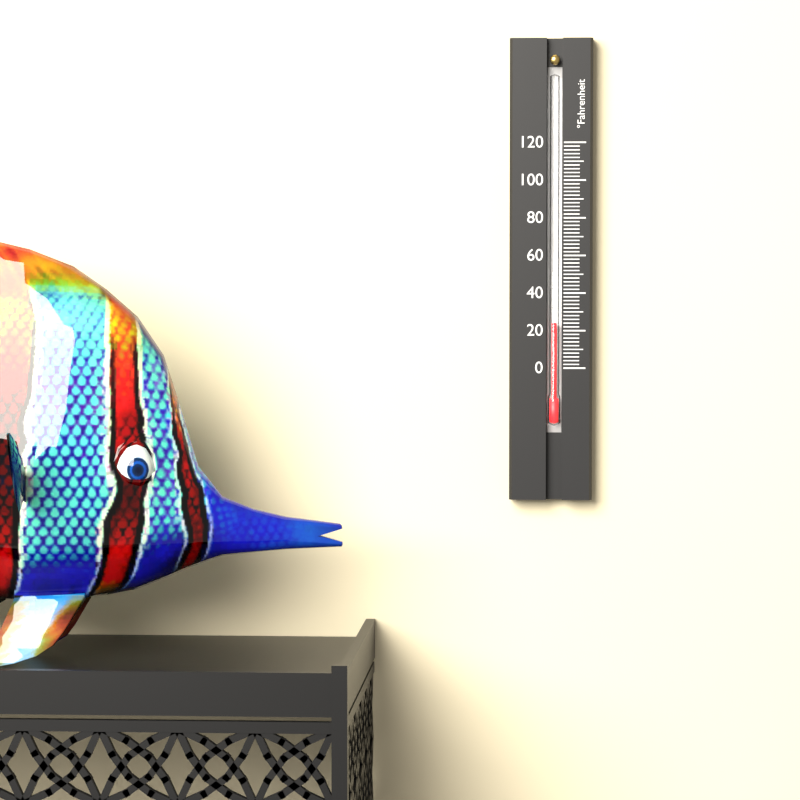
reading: 24 °F
